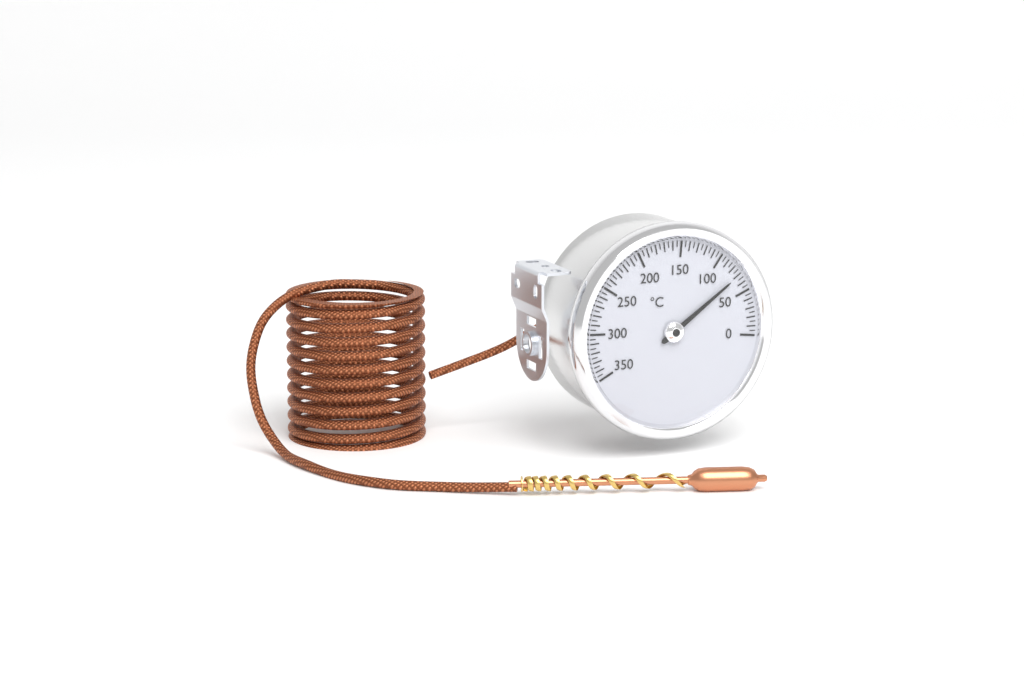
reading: 70 °C
